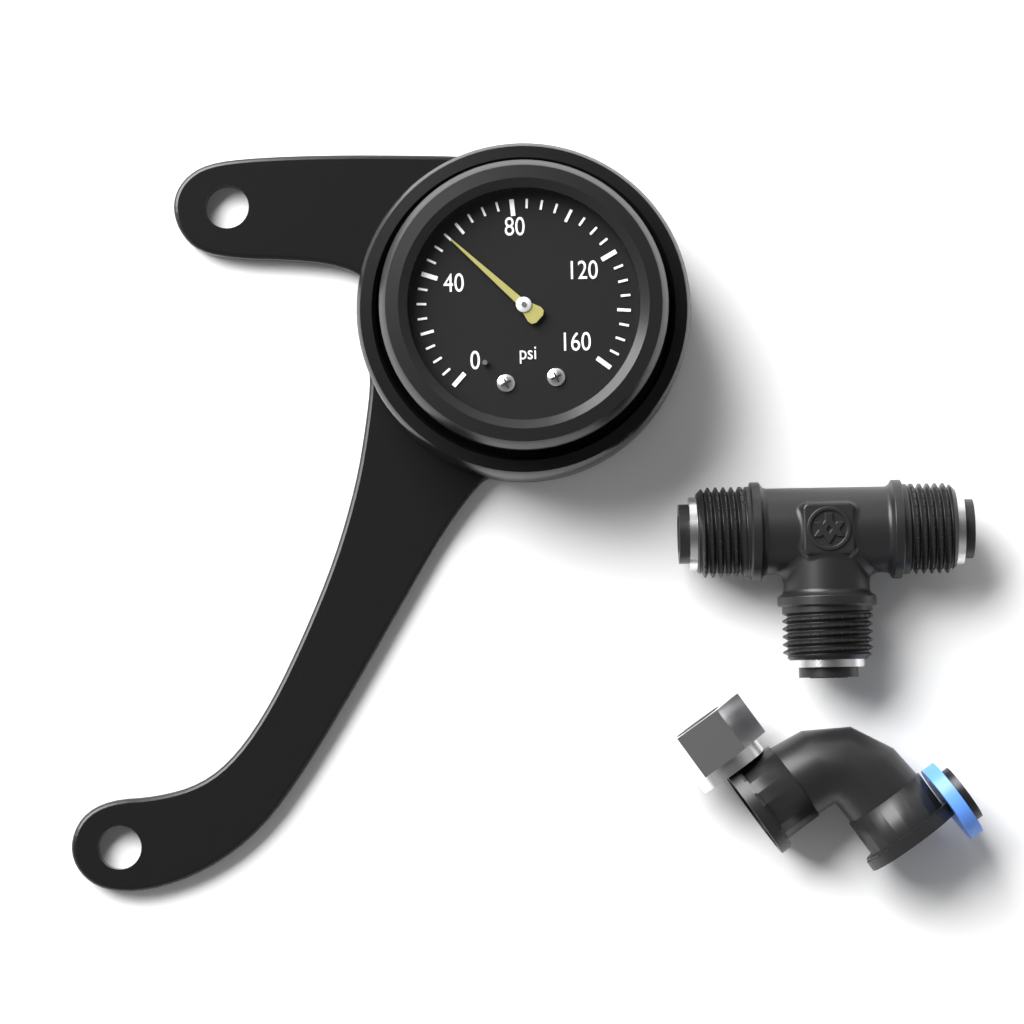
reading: 55 psi
